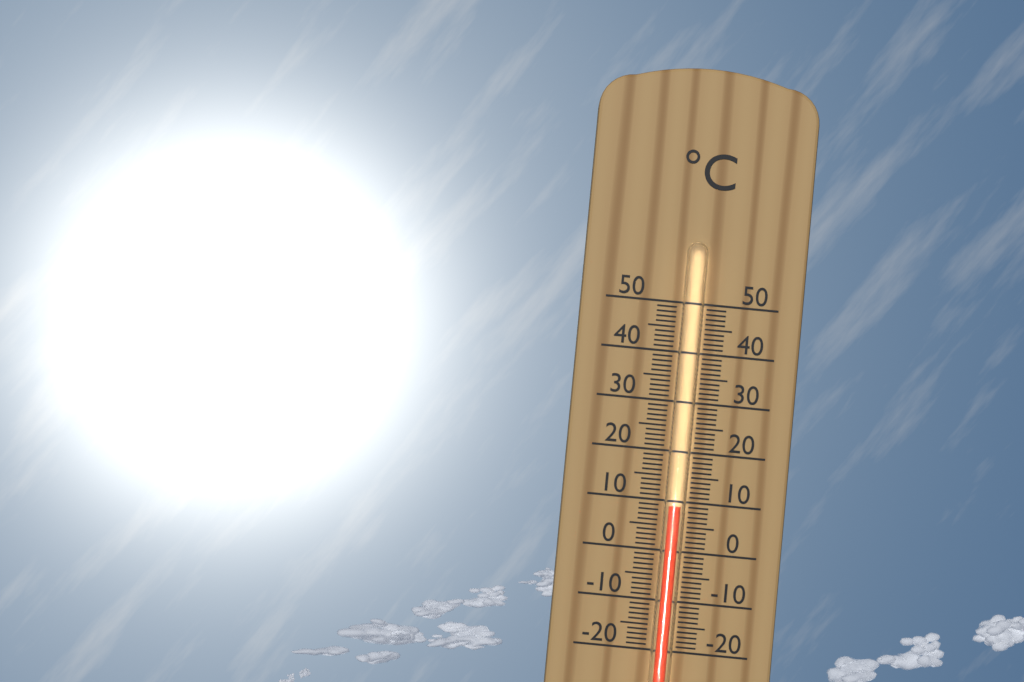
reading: 9 °C
